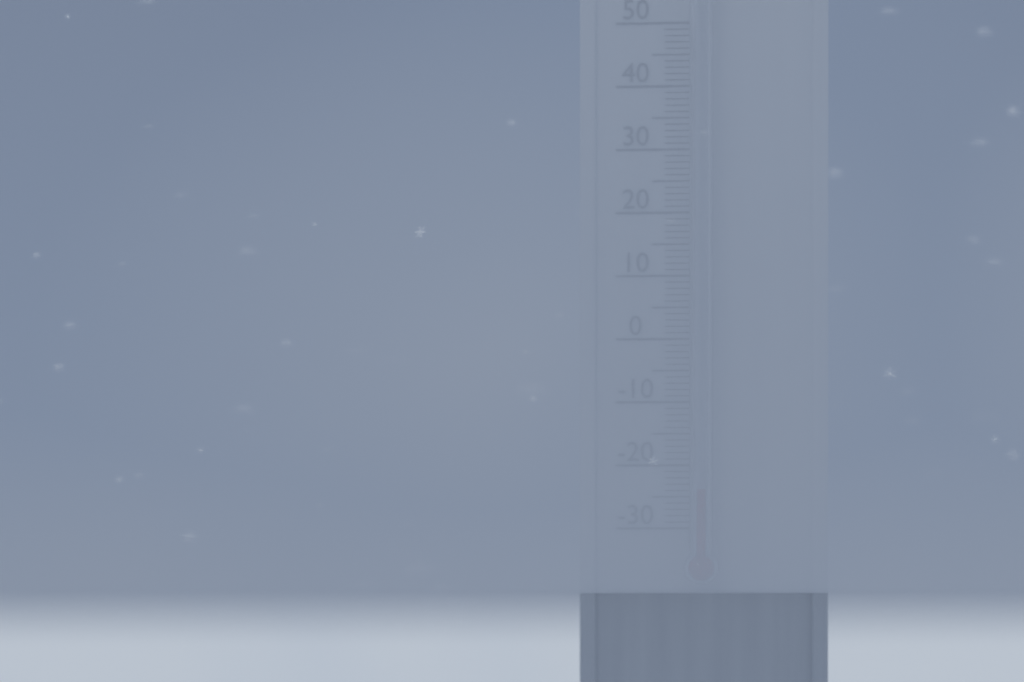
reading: -24 °C
